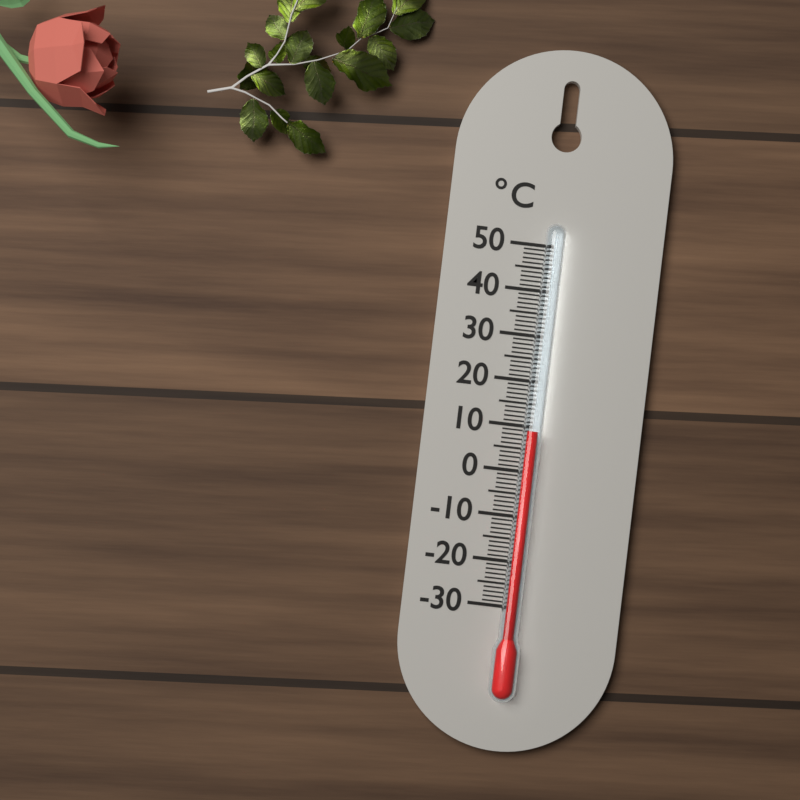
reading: 9 °C
